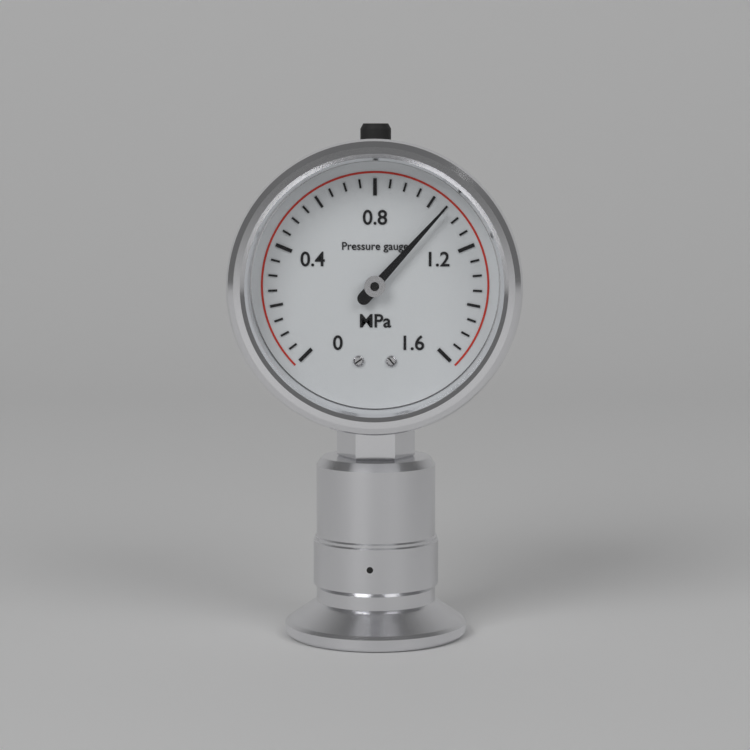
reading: 1.05 MPa
